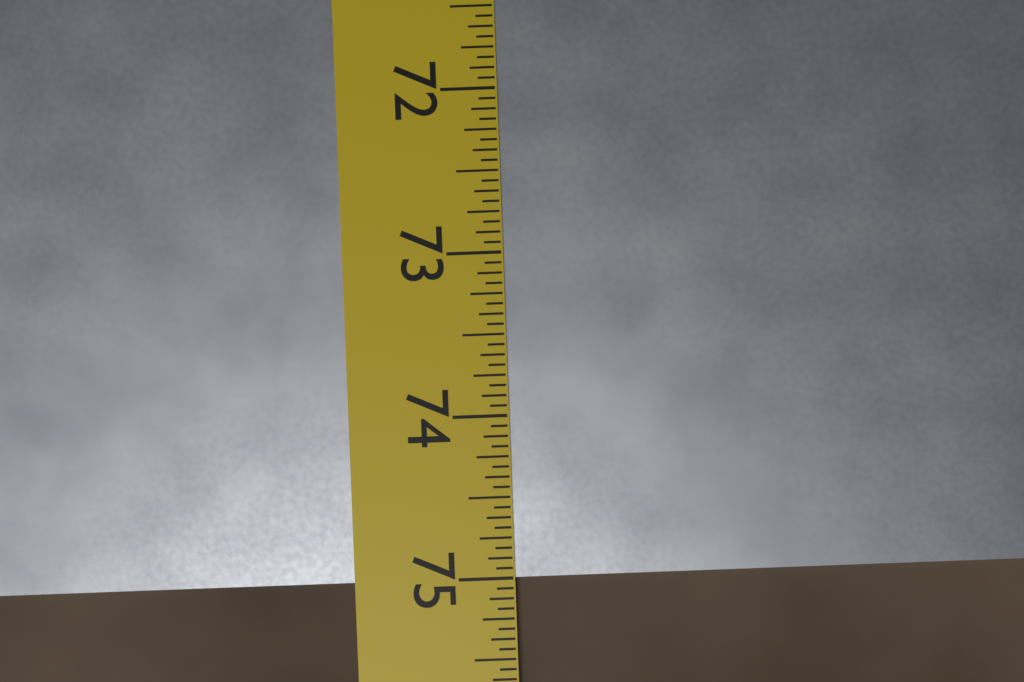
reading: 75.0000 in
